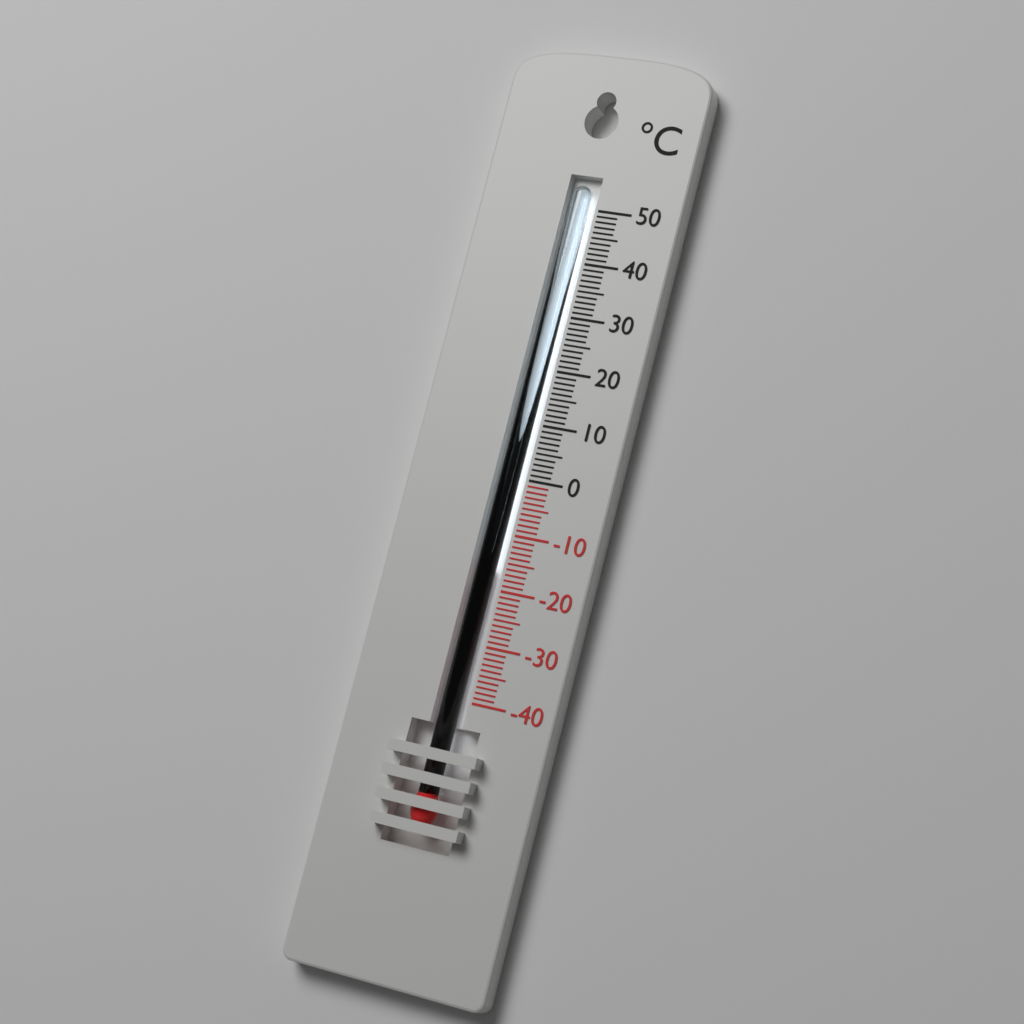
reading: -16 °C
